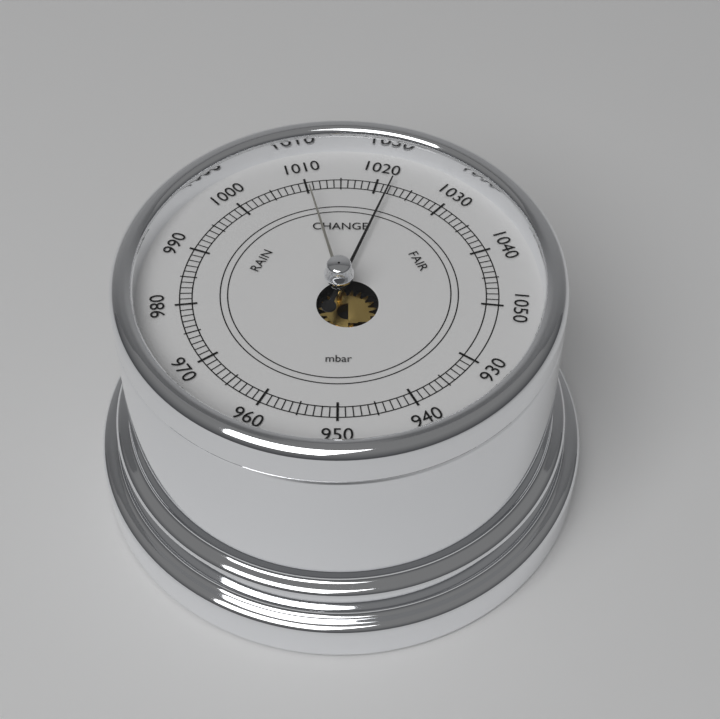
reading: 1022 mbar
